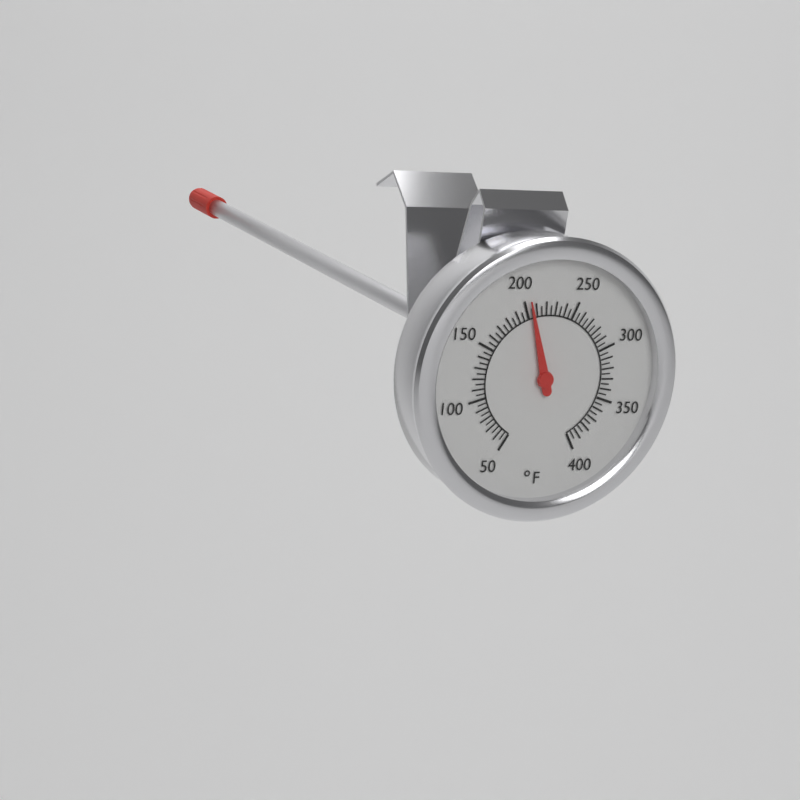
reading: 205 °F
